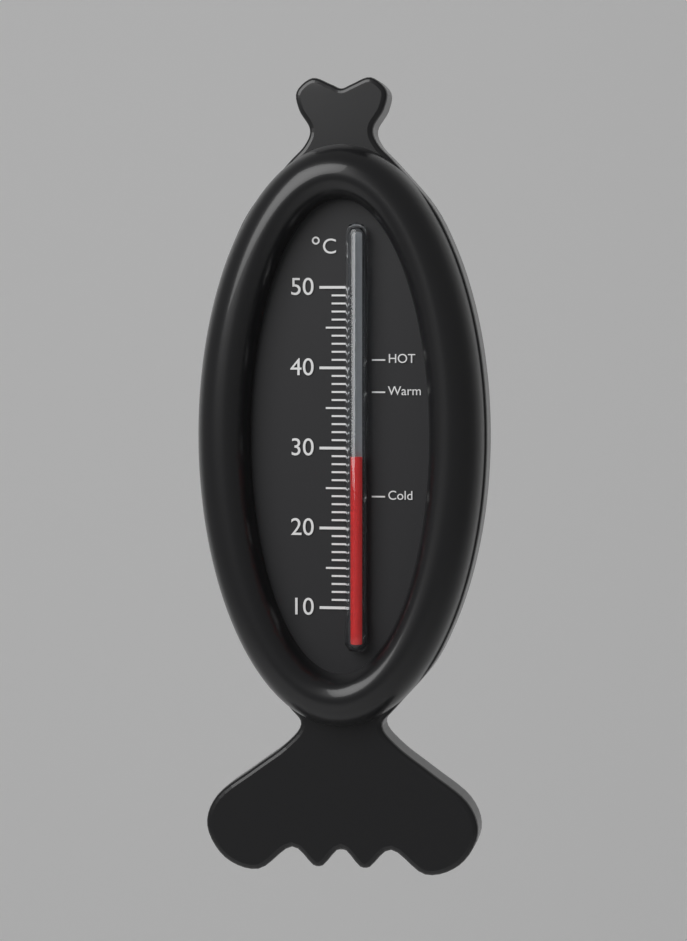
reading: 29 °C
